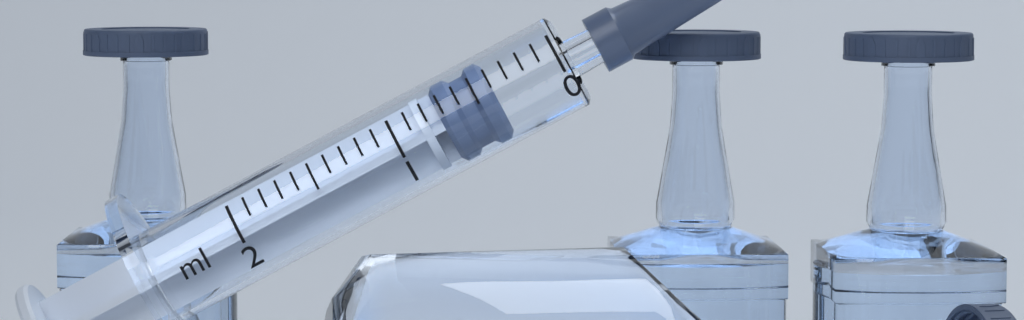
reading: 0.4 ml
